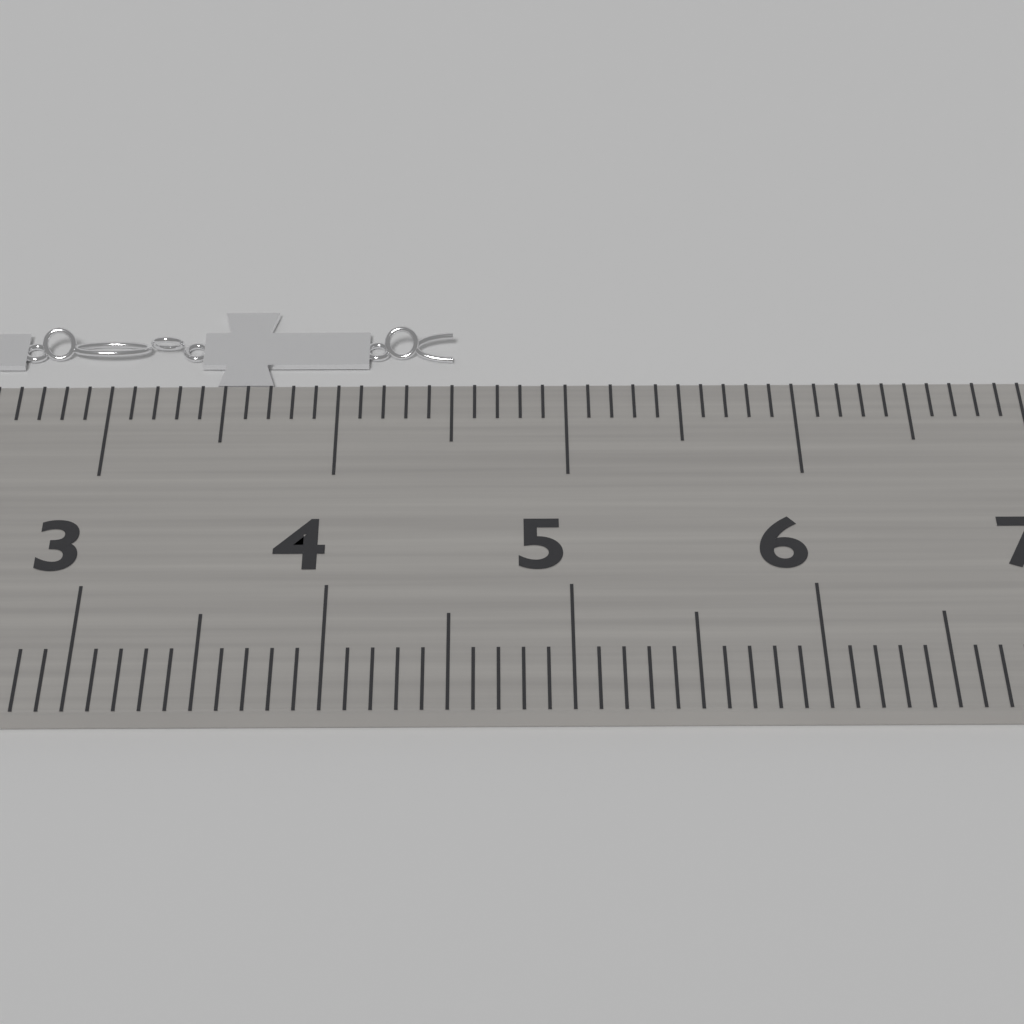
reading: 4.5 cm
